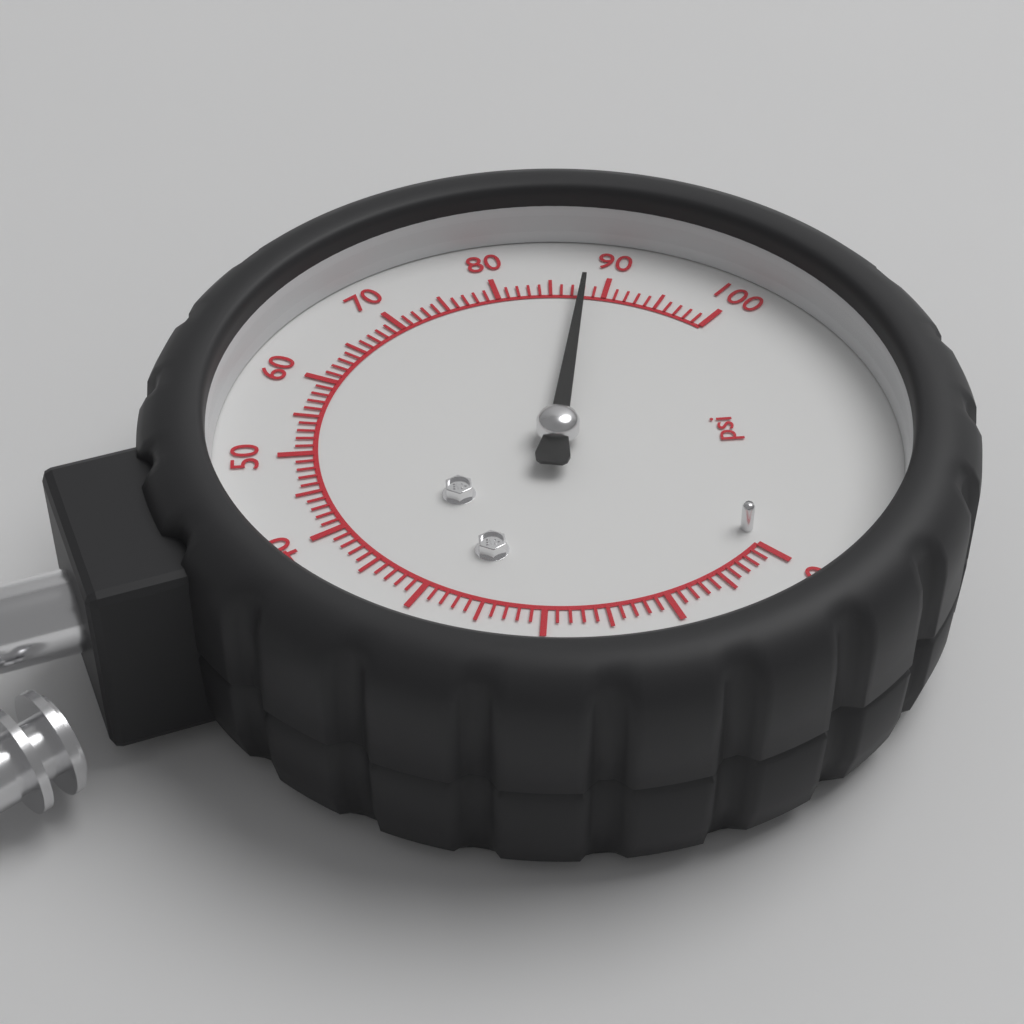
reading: 88 psi
